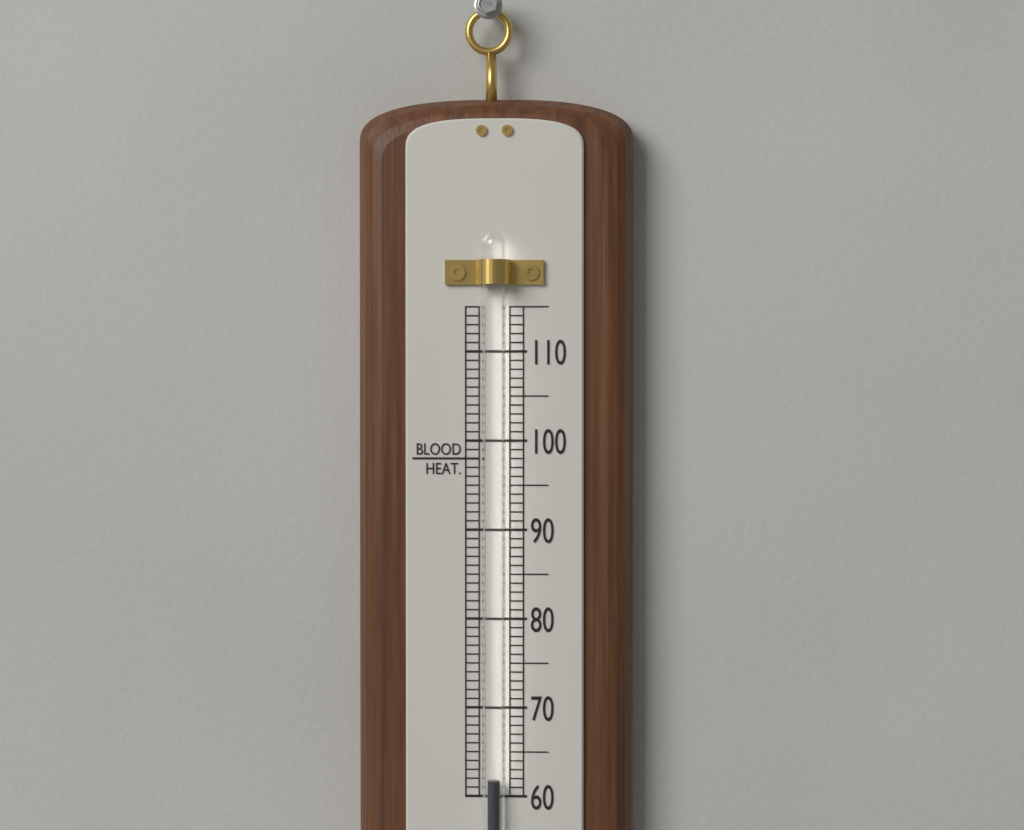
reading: 62 (no unit)
